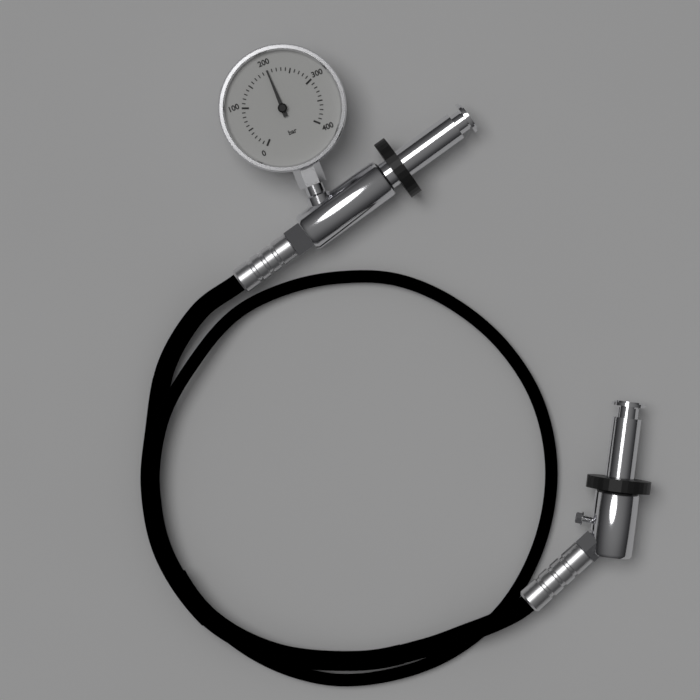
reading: 200 bar
